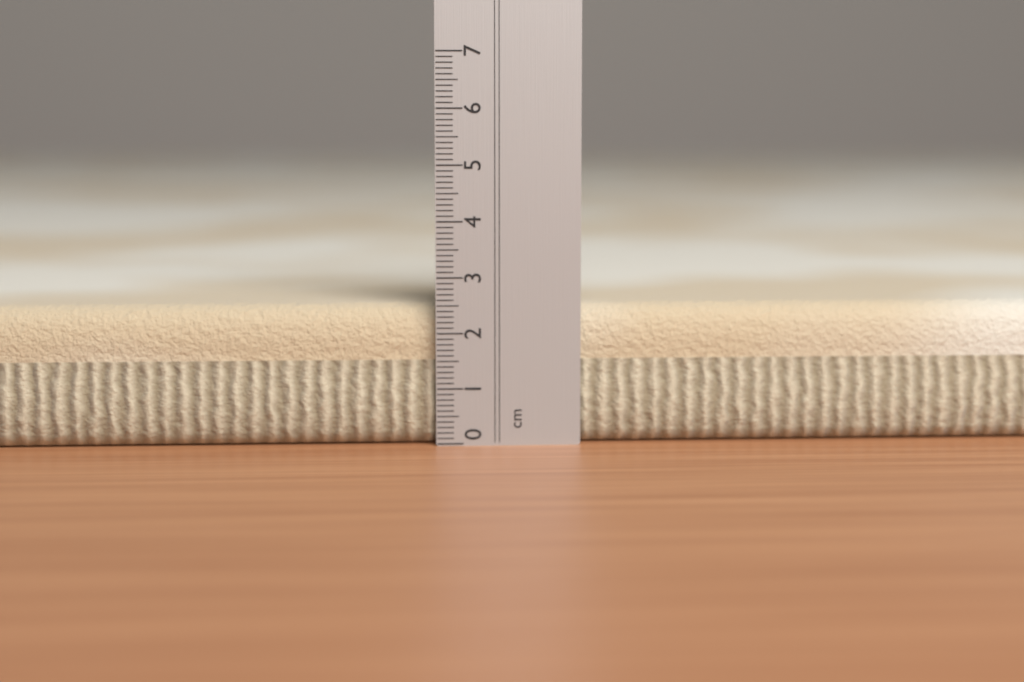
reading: 2.5 cm
